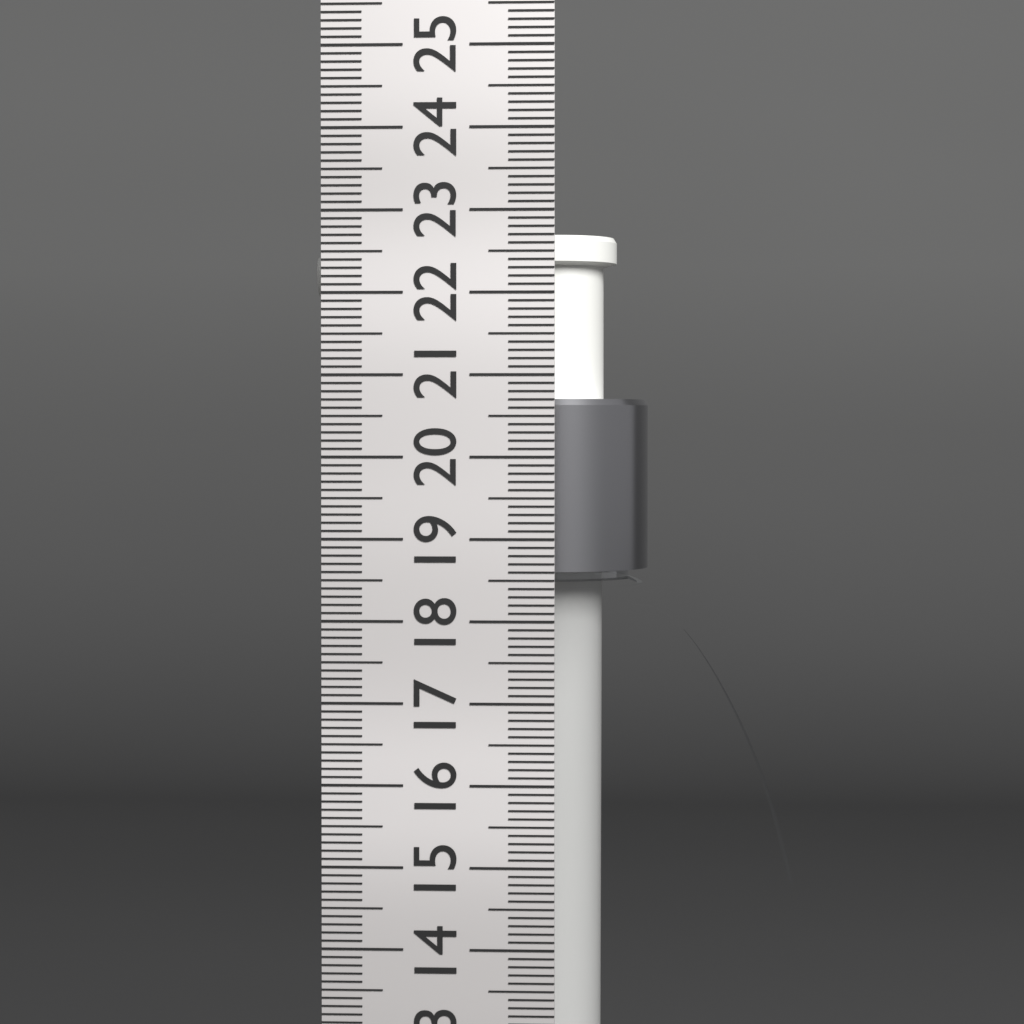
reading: 22.9 cm
